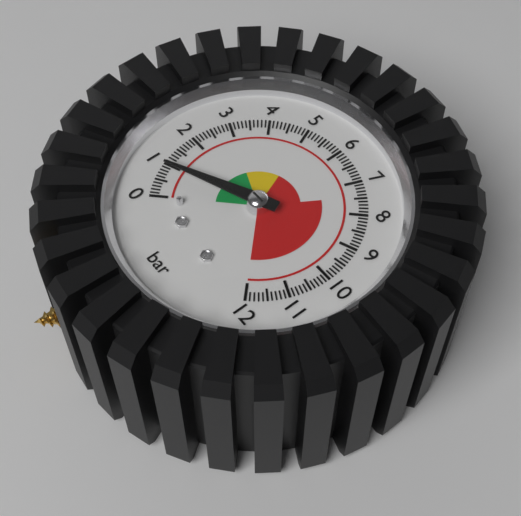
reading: 0.9 bar
